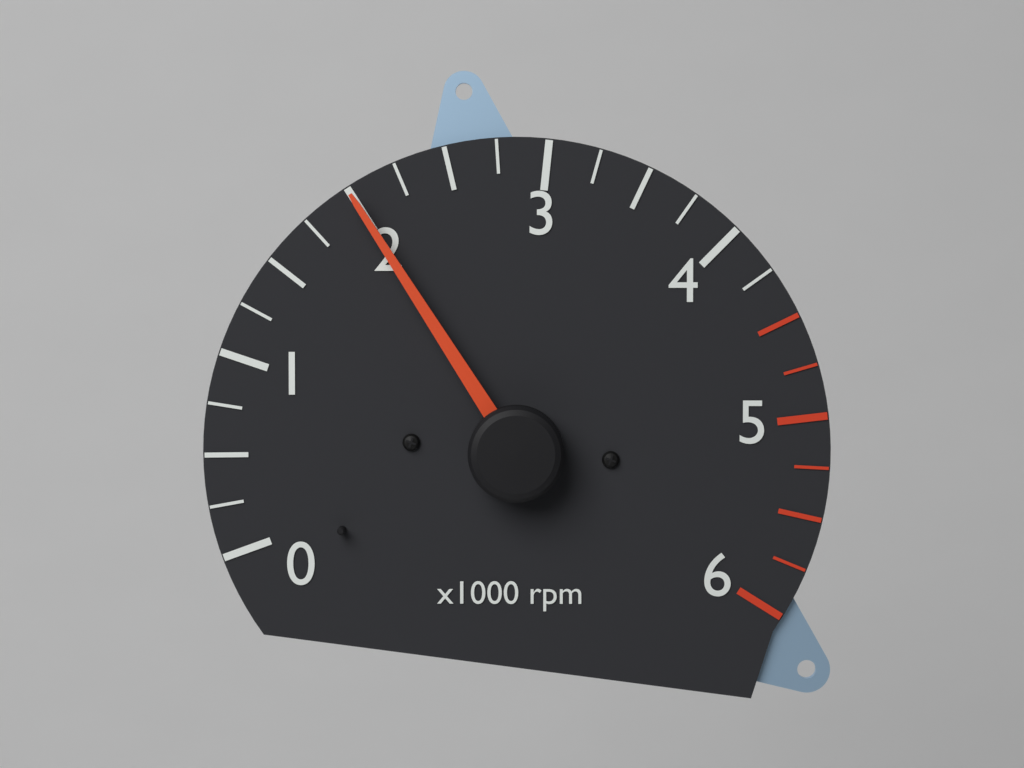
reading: 2000 rpm
